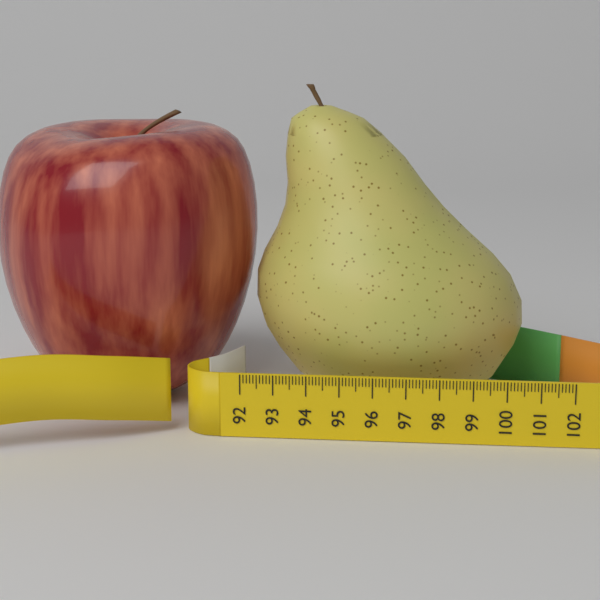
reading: 100.6 (no unit)
